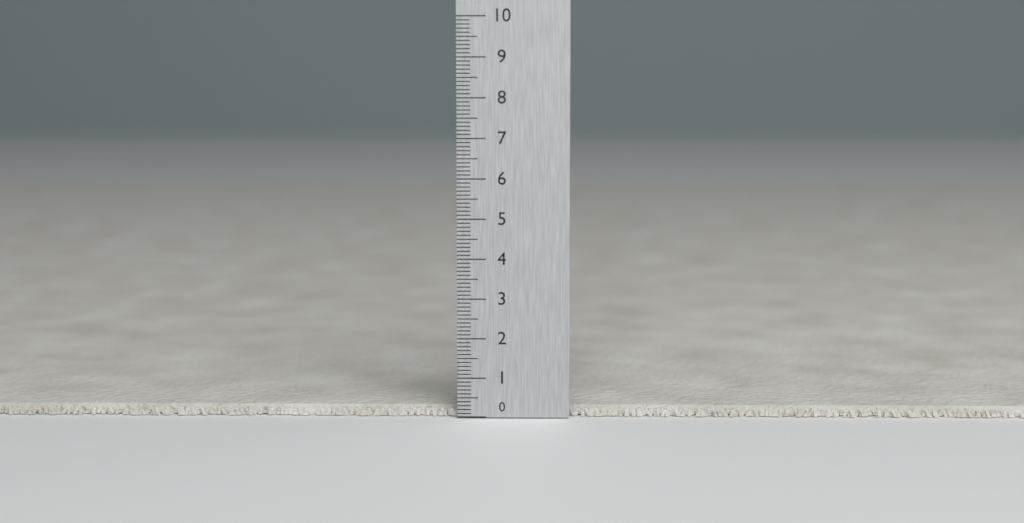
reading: 0.2 (no unit)
